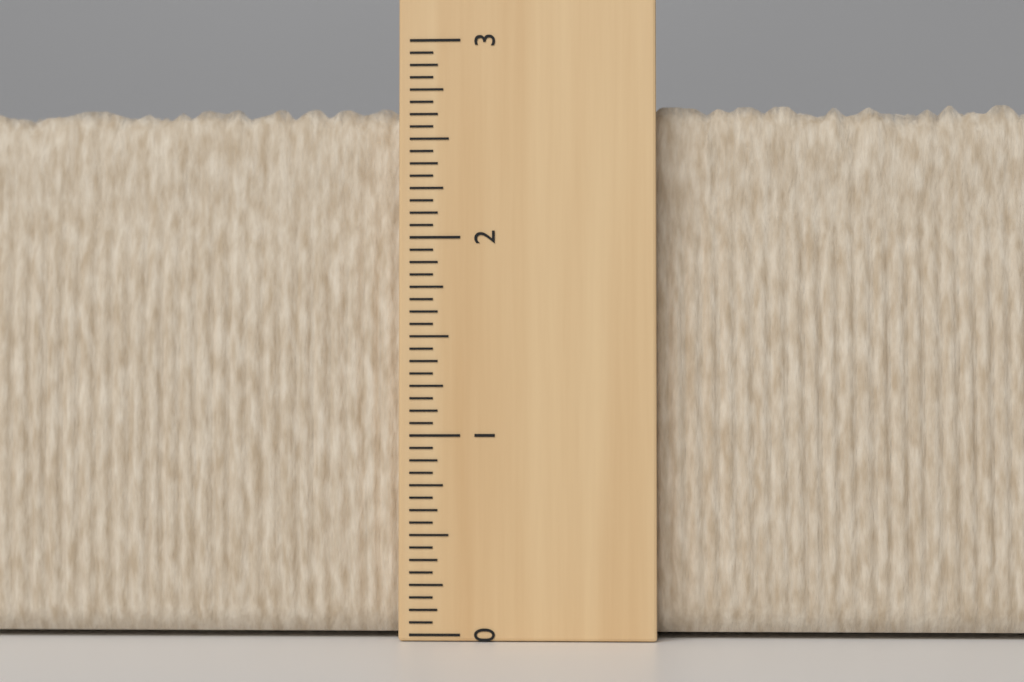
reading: 2.6875 (no unit)
